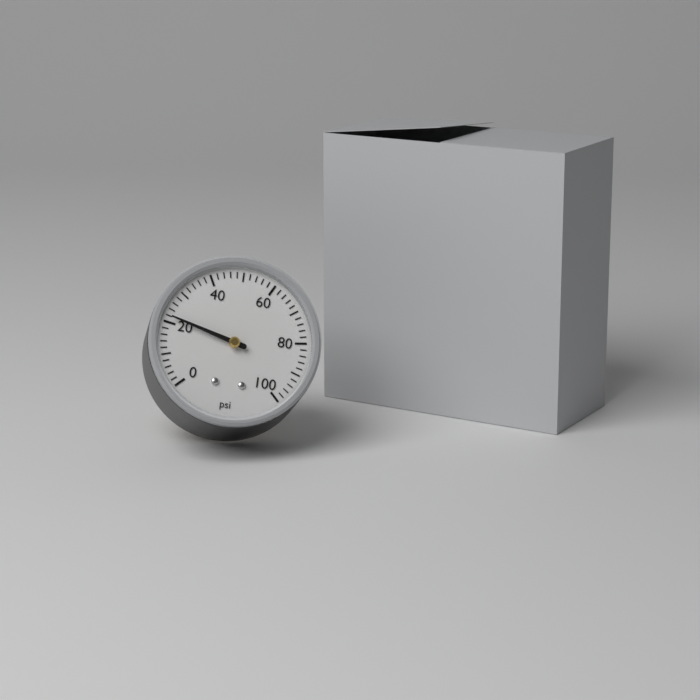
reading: 22 psi
